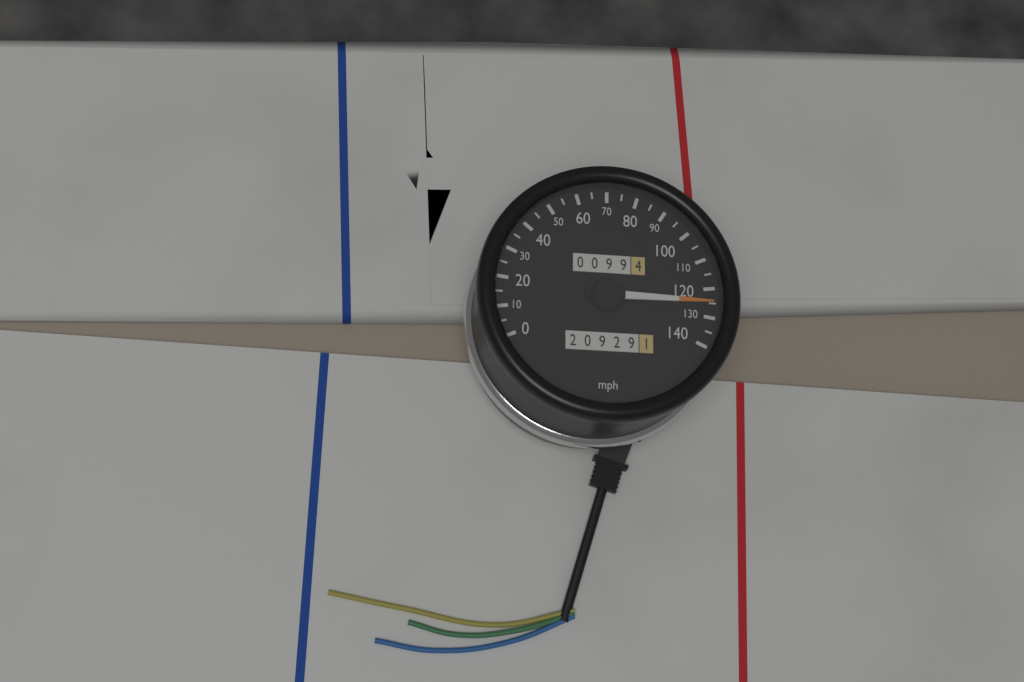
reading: 125 mph
